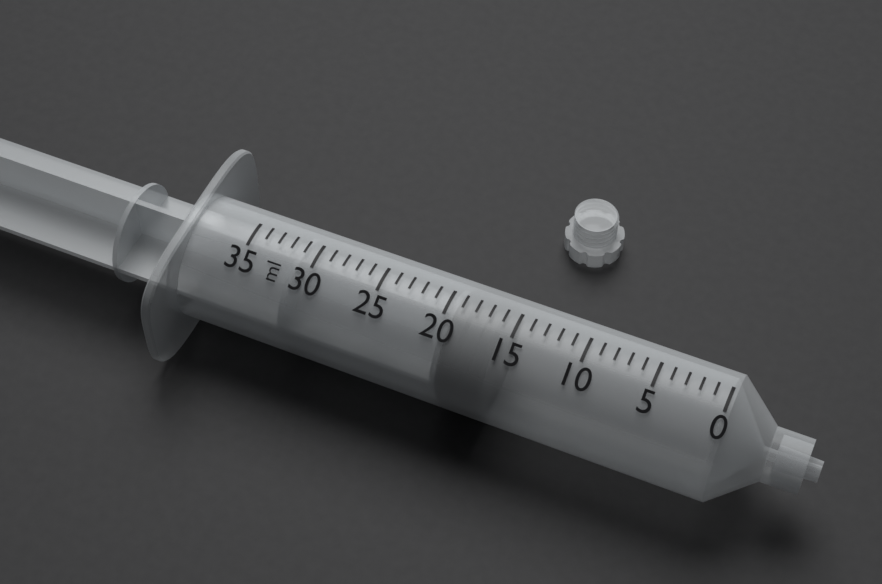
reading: 16 ml
